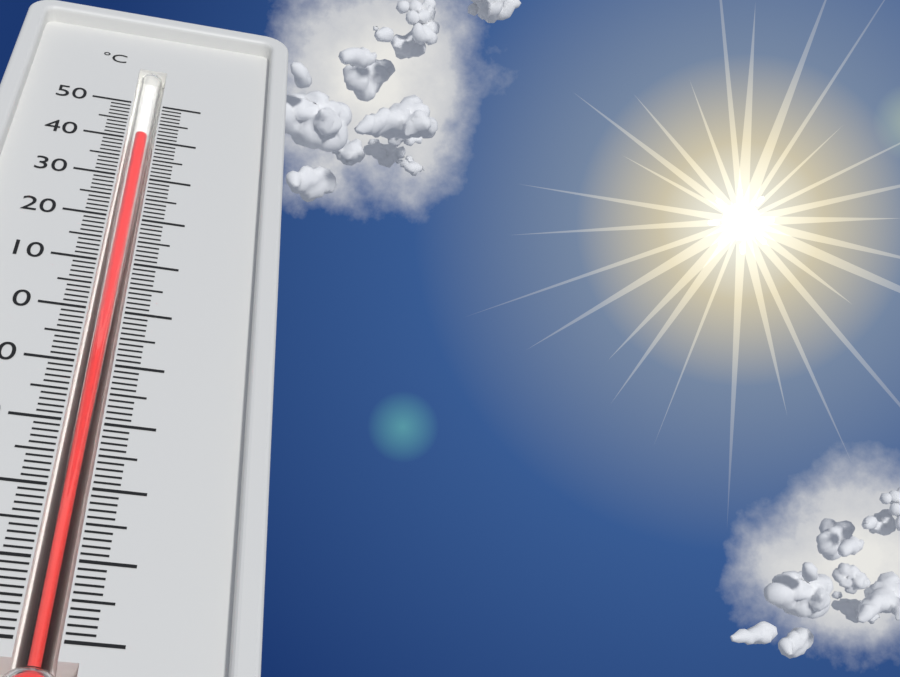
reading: 42 °C
